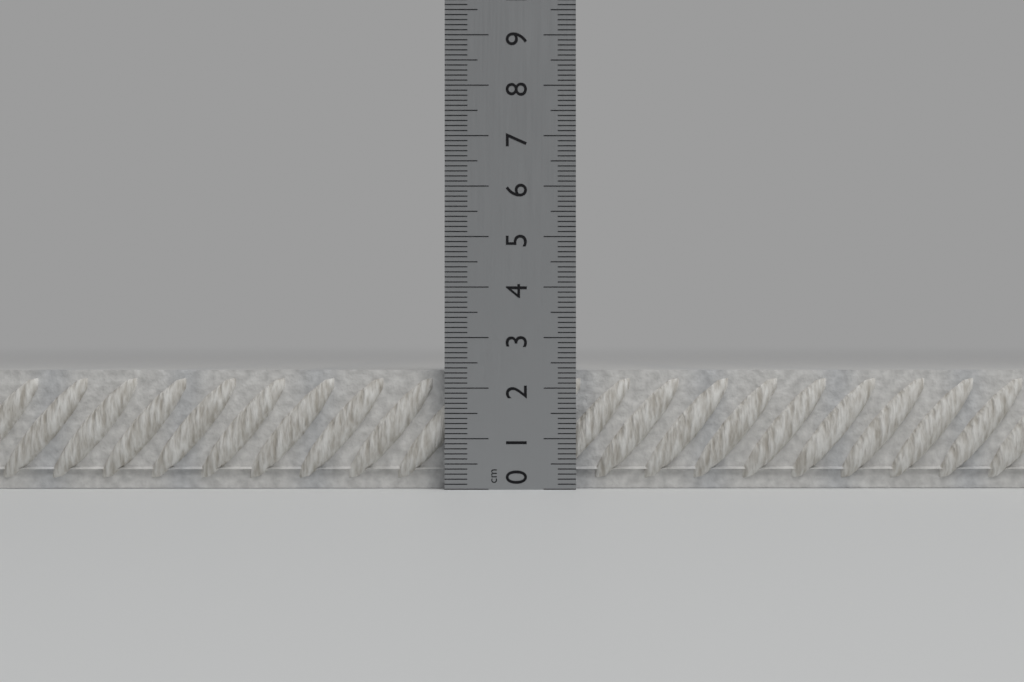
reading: 2.4 cm
